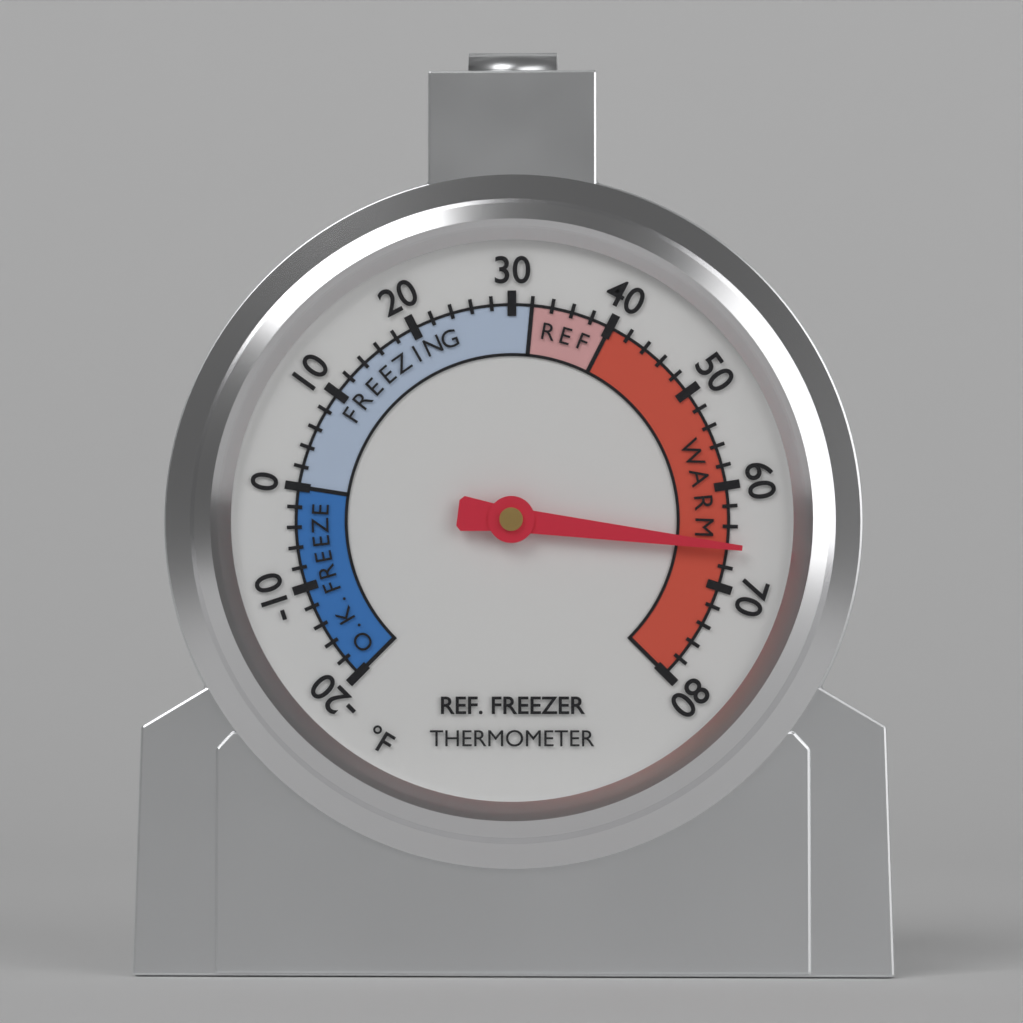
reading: 66 °F
